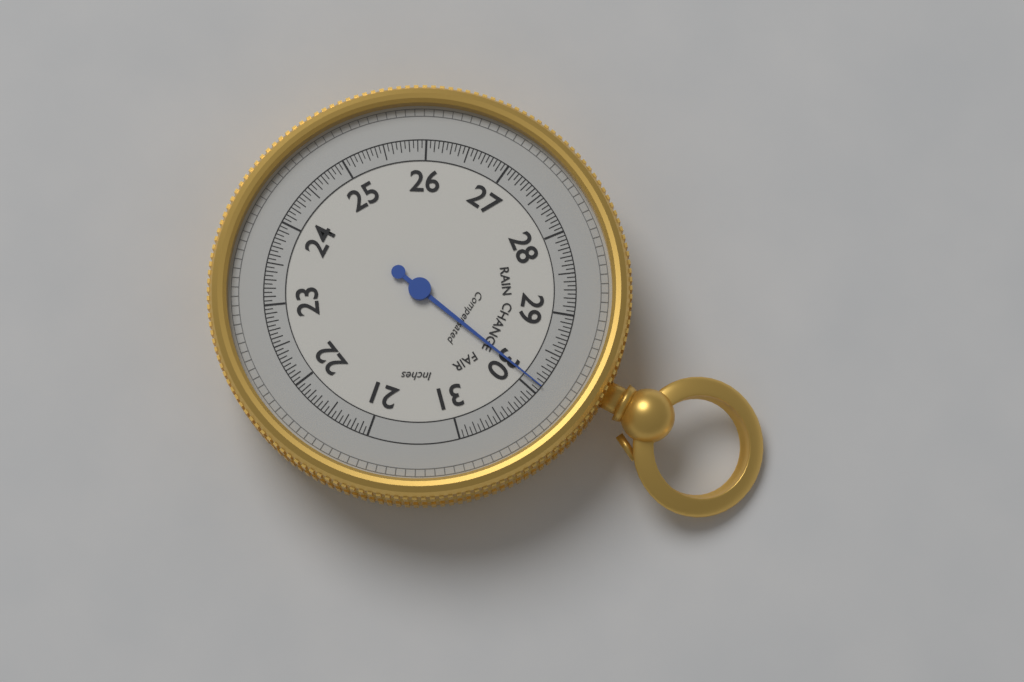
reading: 29.90 Inches
